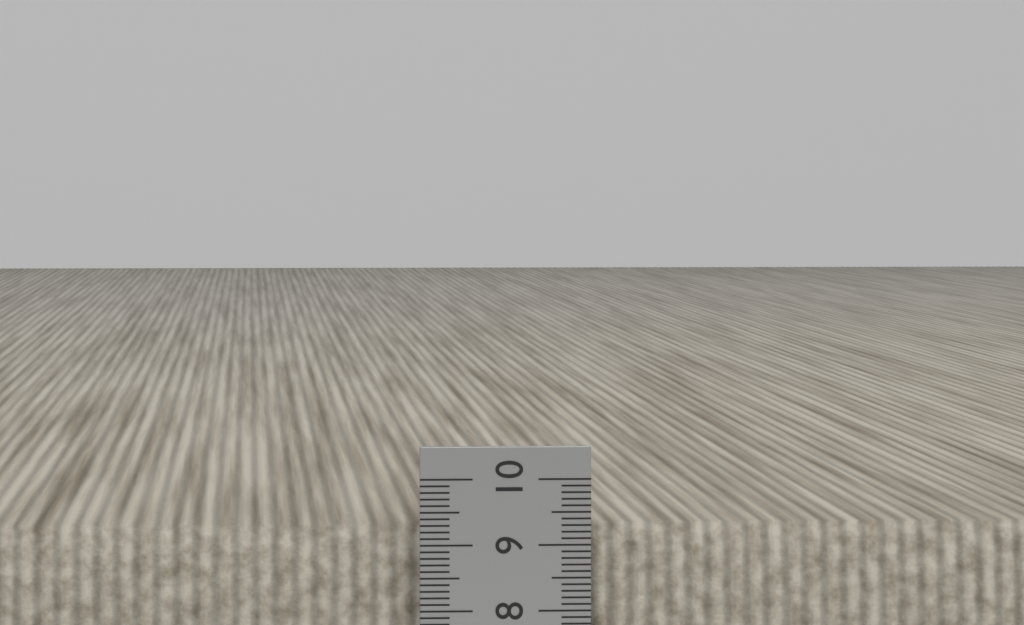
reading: 9.3 cm
